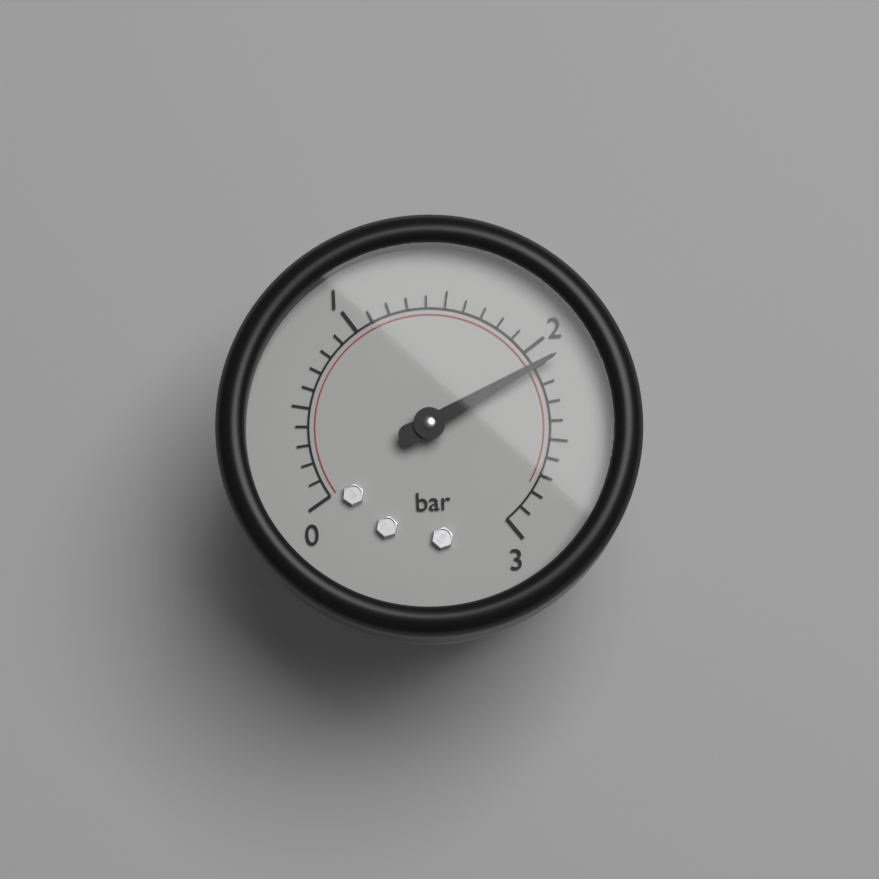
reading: 2.1 bar
